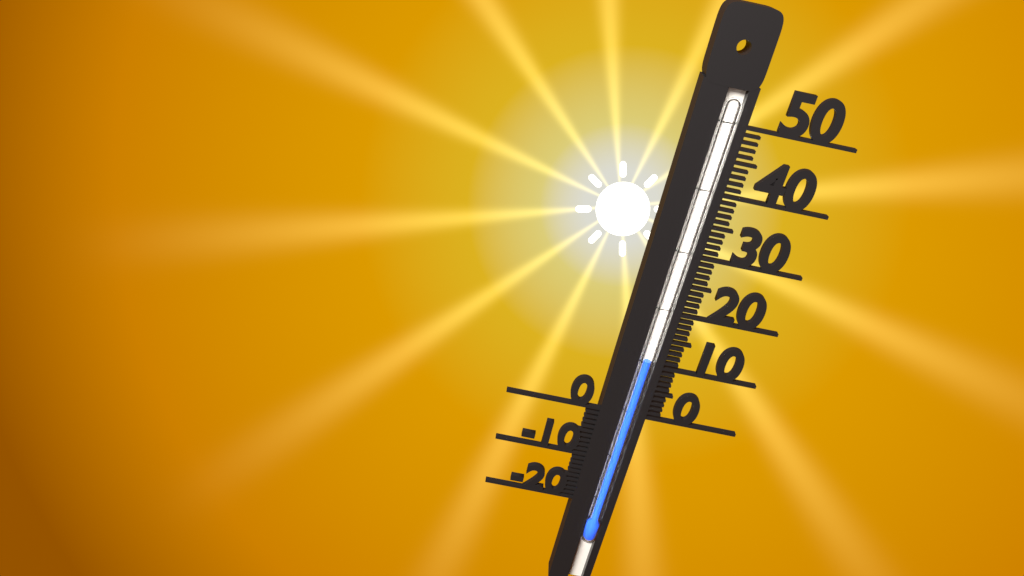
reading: 11 (no unit)
